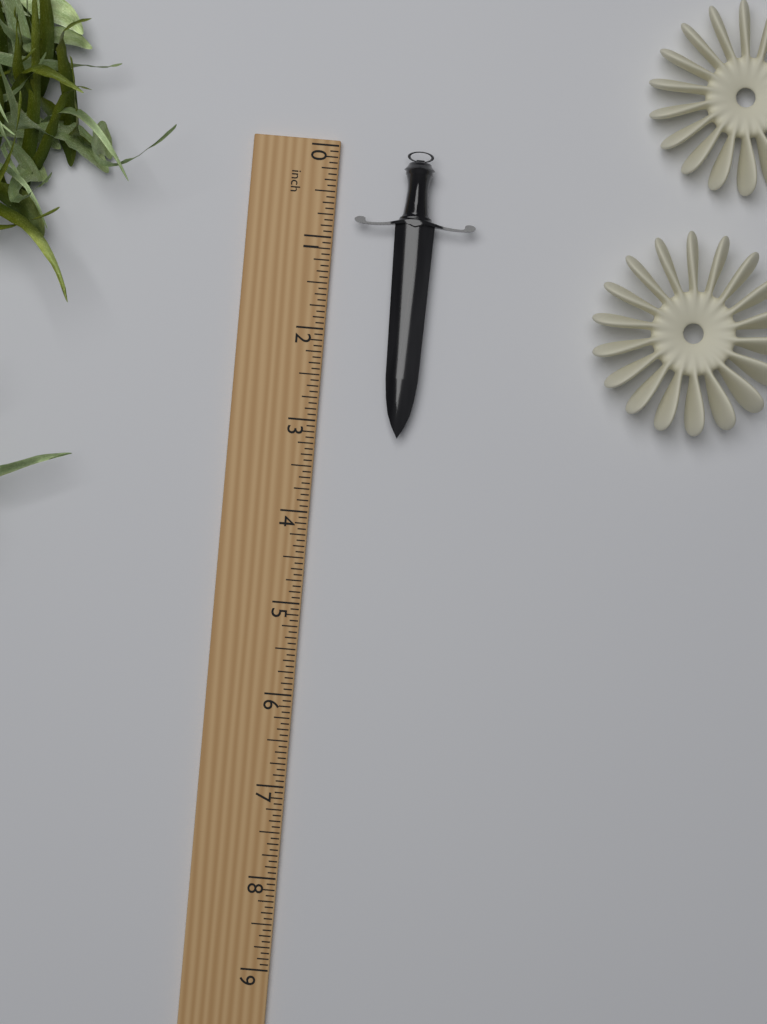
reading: 3.1250 inch
